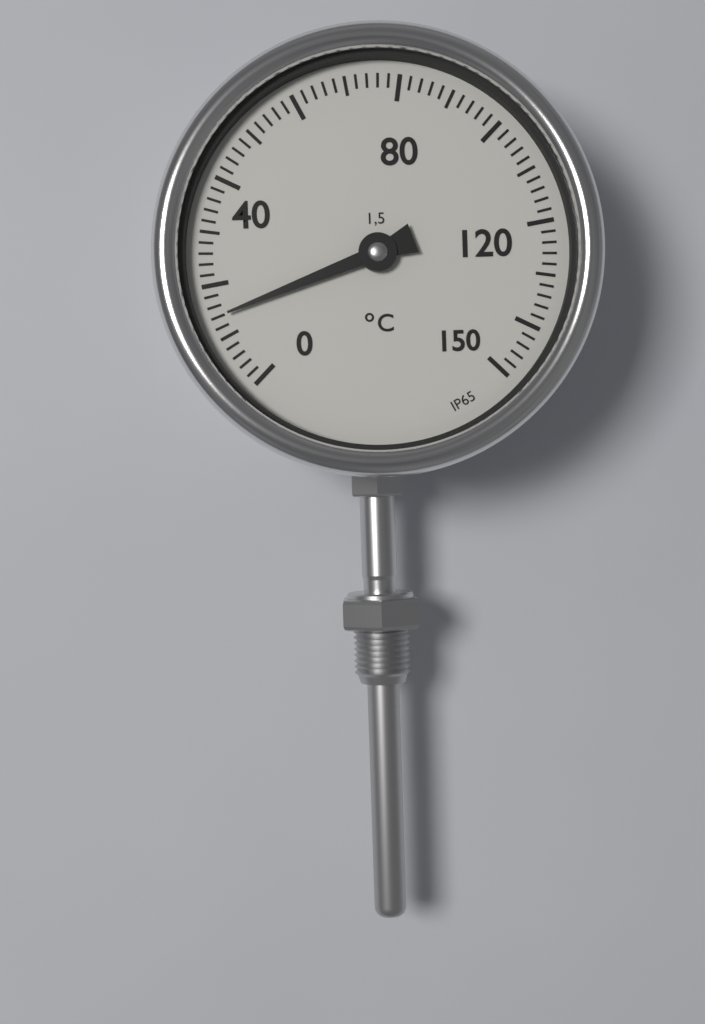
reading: 14 °C
